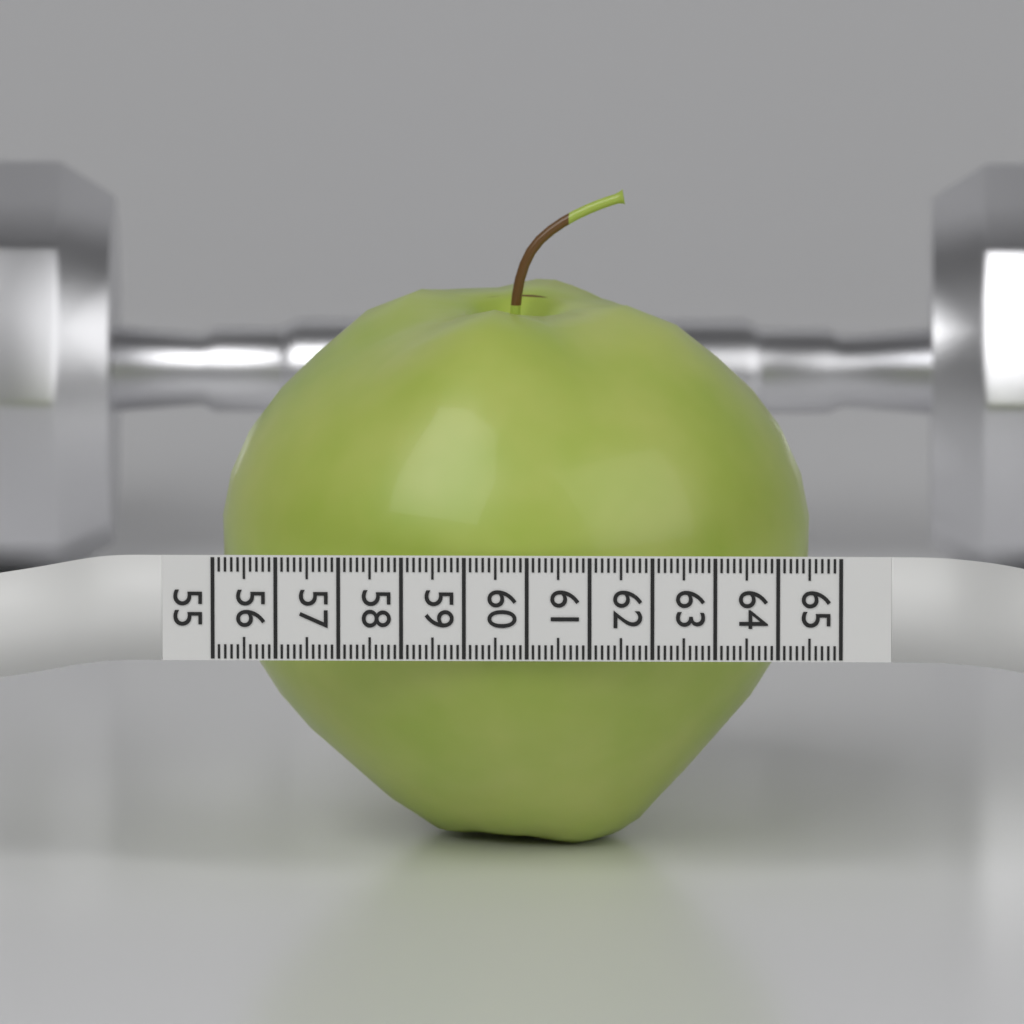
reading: 64.5 (no unit)
